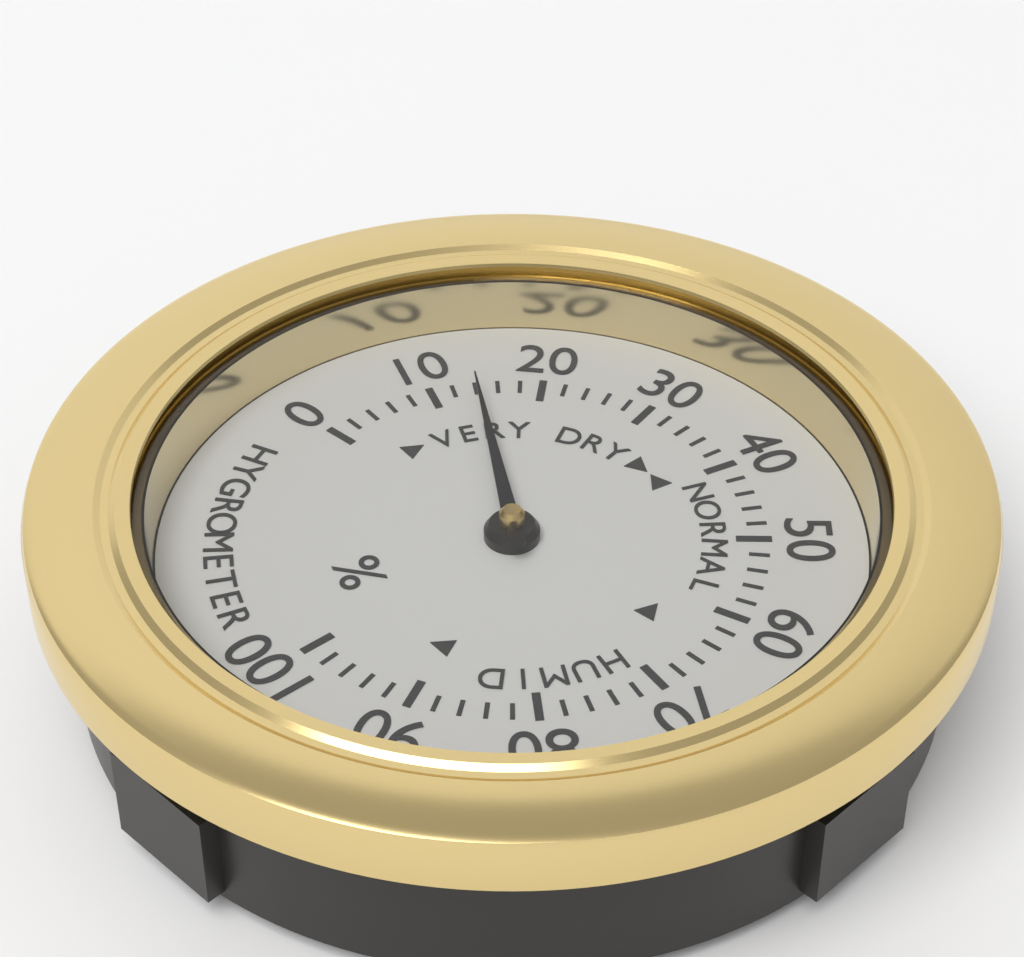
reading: 14 %
